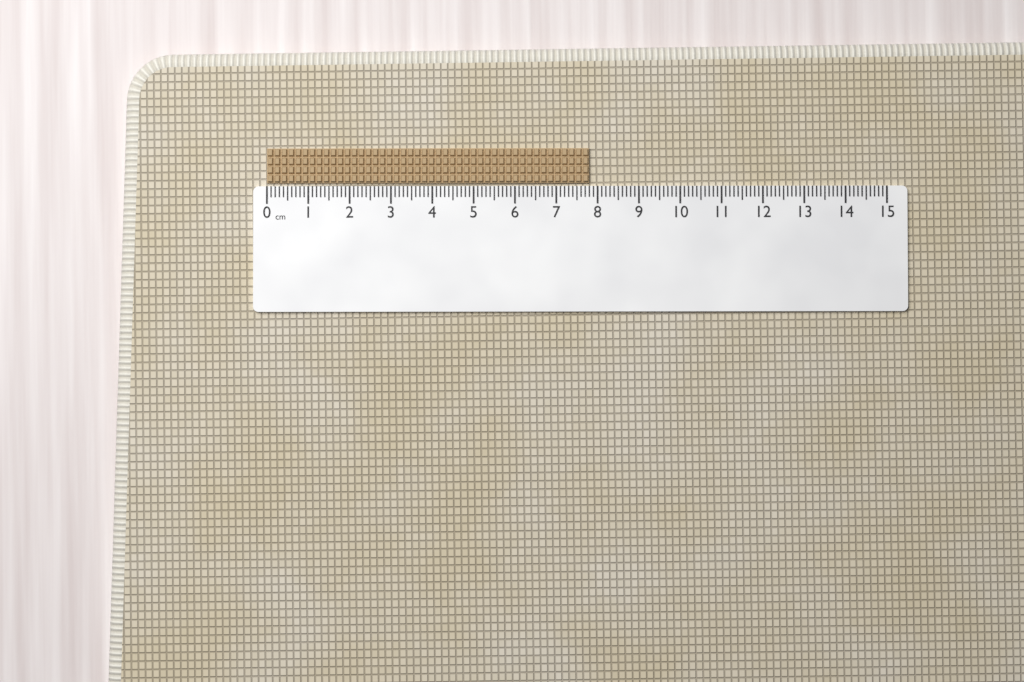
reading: 7.8 cm
